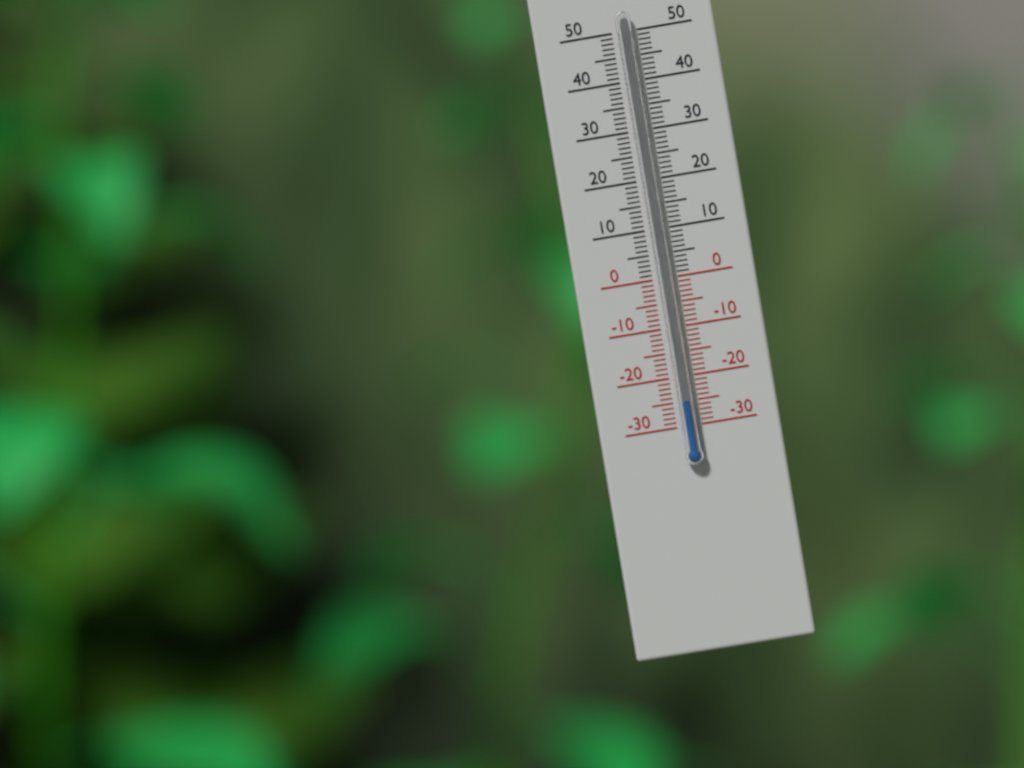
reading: -25 °C
